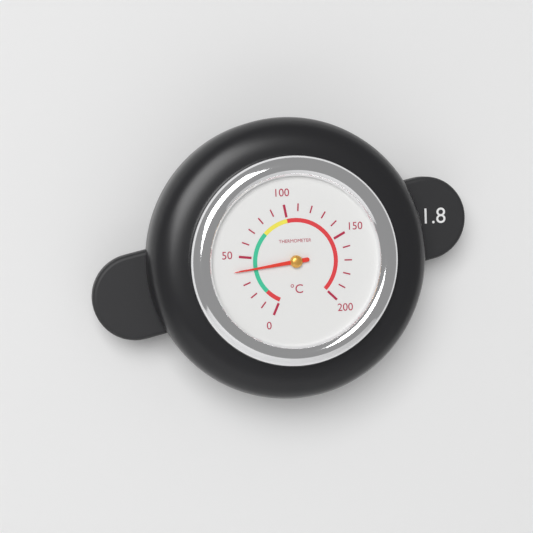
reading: 40 °C
